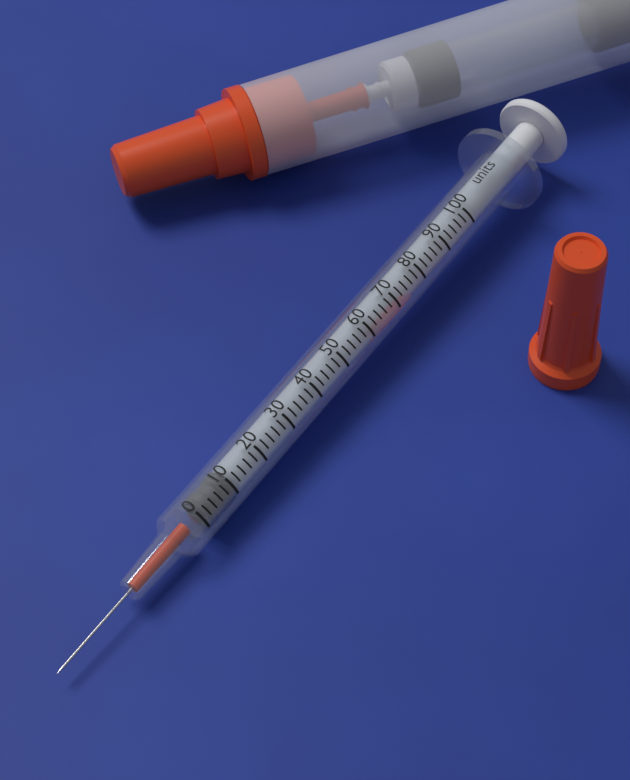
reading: 2 units
